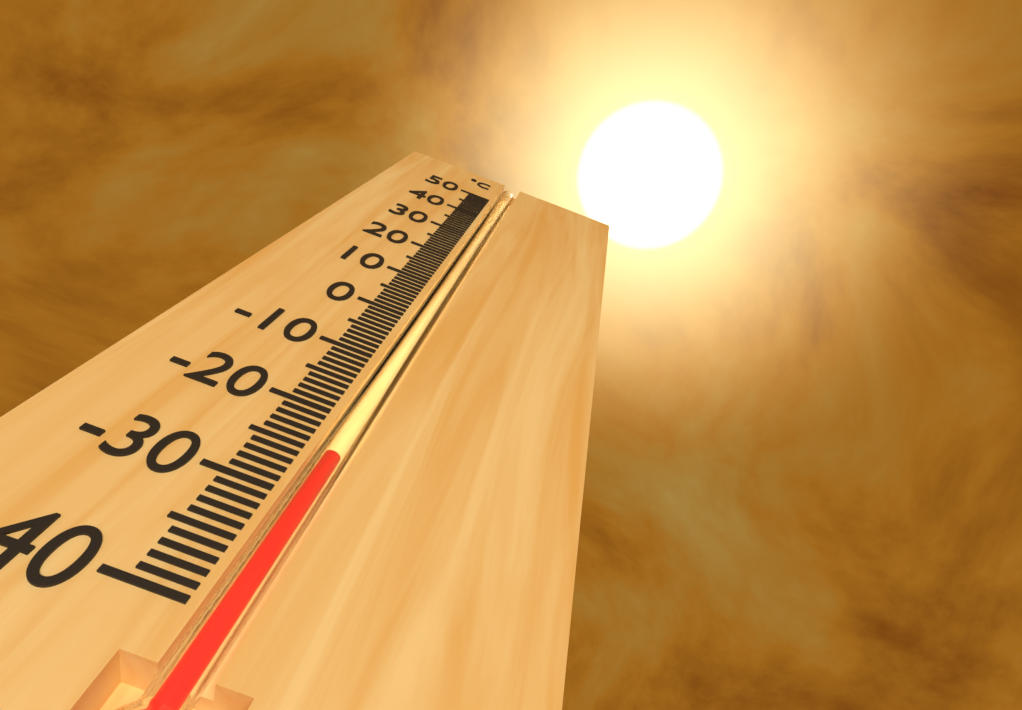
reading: -25 °C
